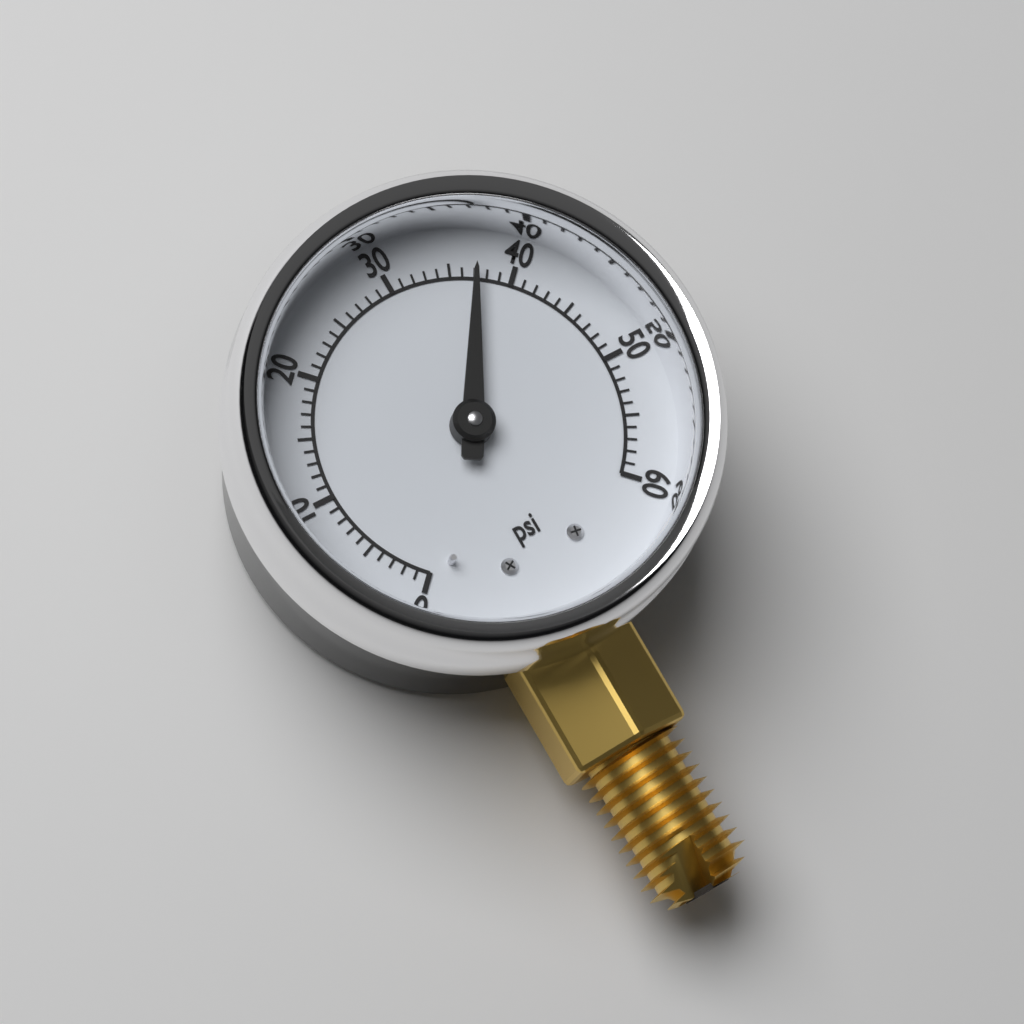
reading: 37 psi
